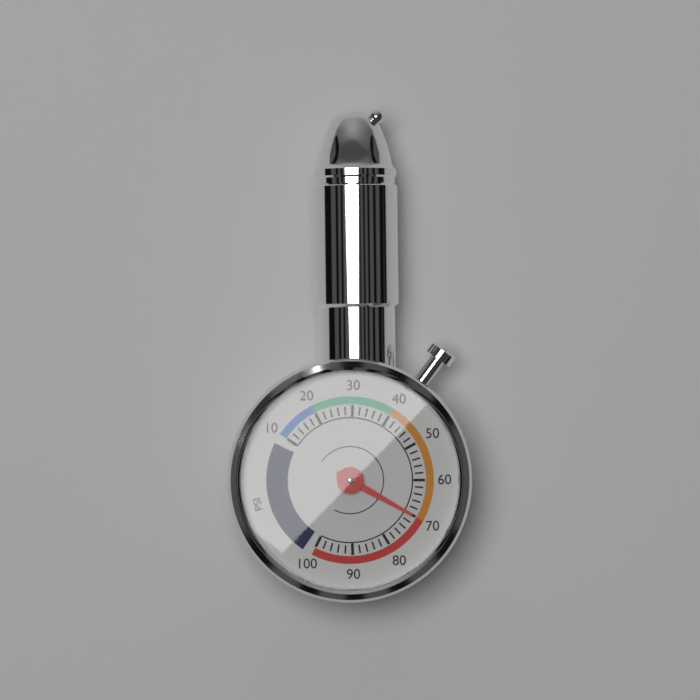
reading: 70 psi
